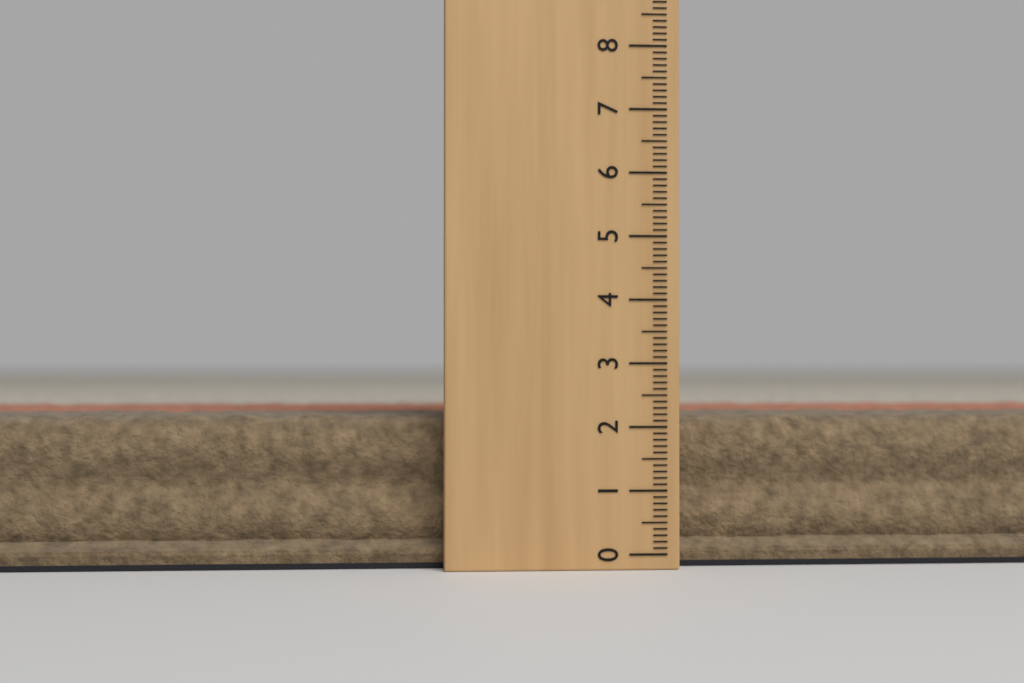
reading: 2.2 (no unit)
